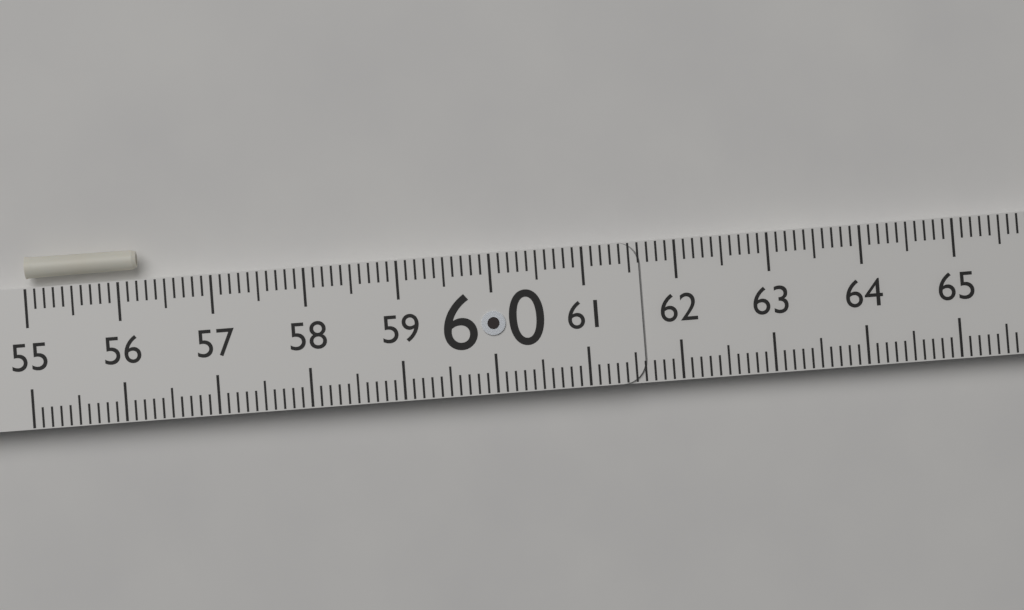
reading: 56.2 (no unit)
